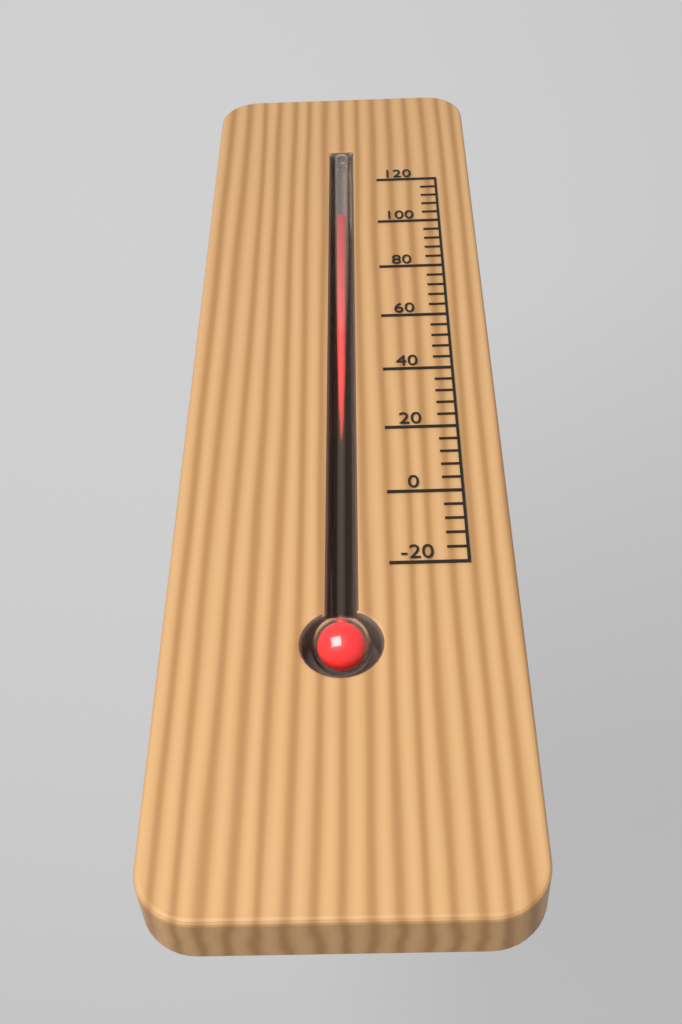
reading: 104 (no unit)
